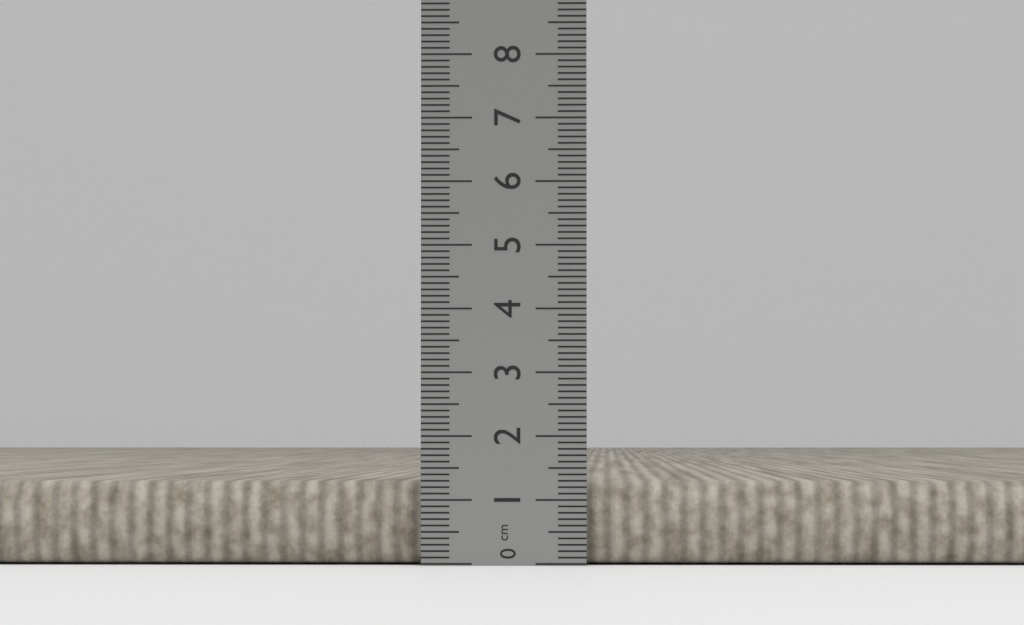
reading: 1.3 cm
